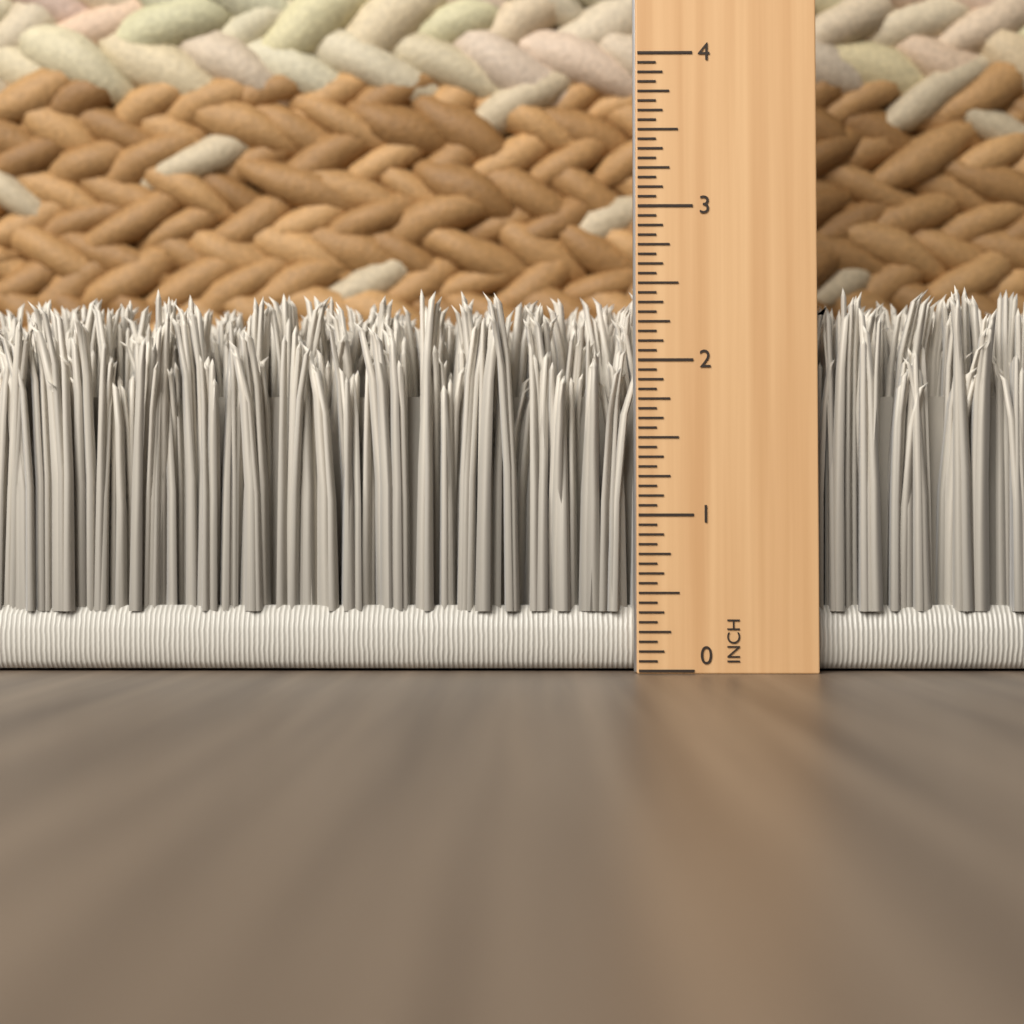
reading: 2.5000 in
